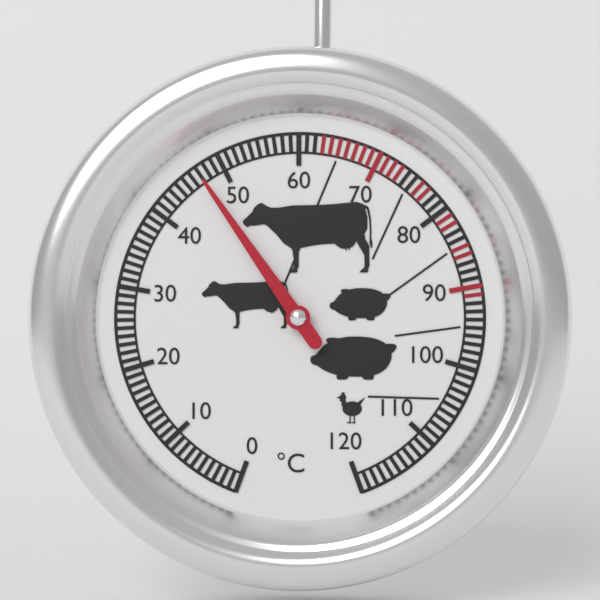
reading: 47 °C
